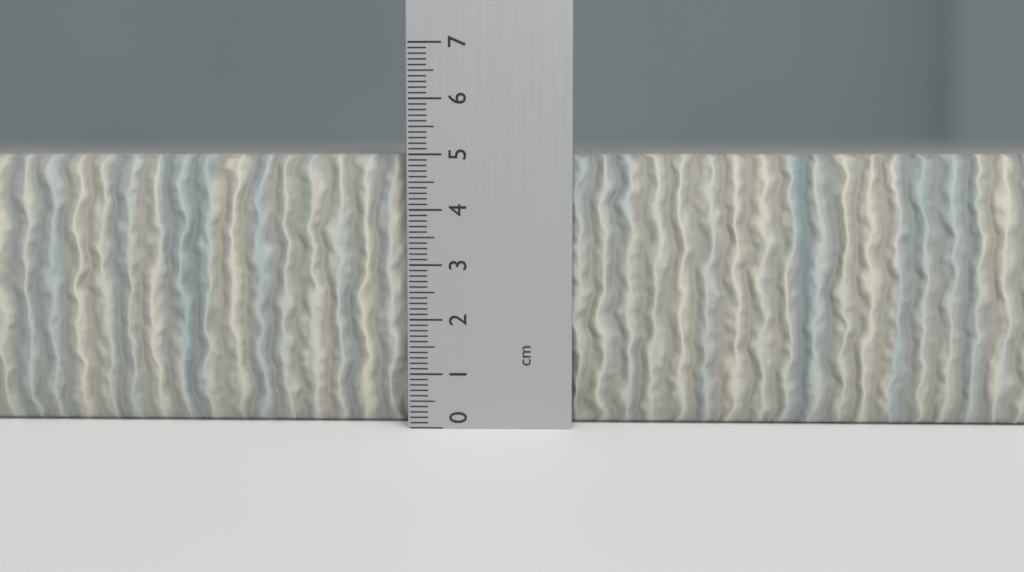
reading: 5.0 cm
